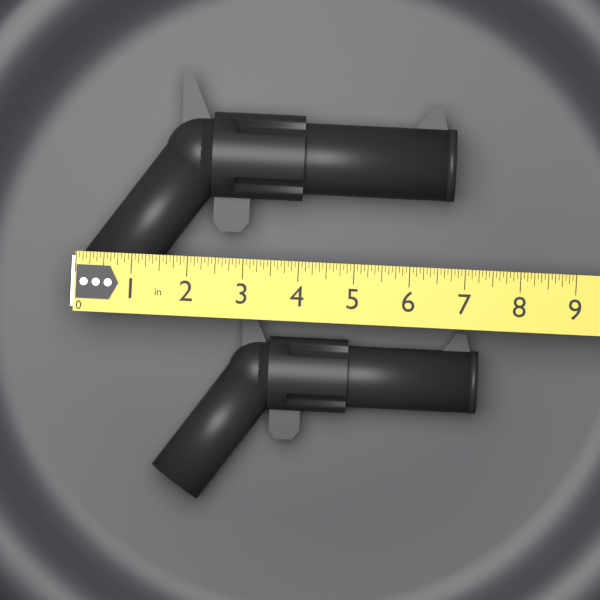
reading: 6.7500 in
